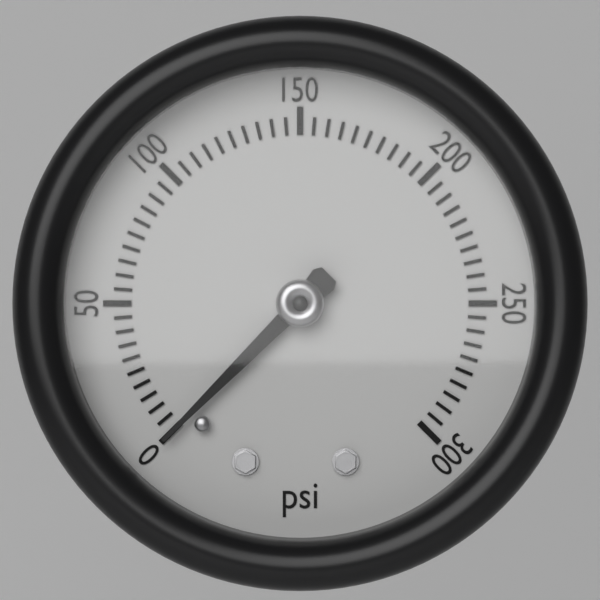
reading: 0 psi
